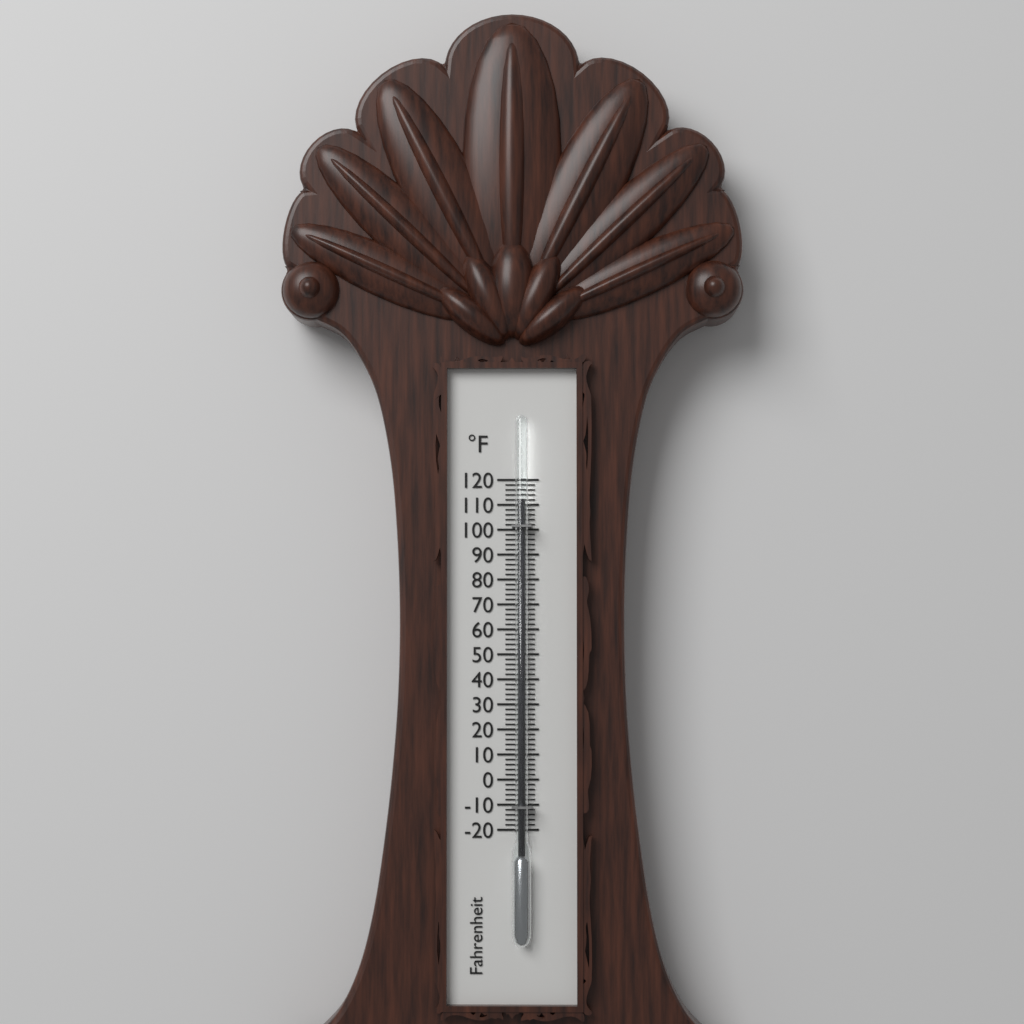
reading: 112 °F
